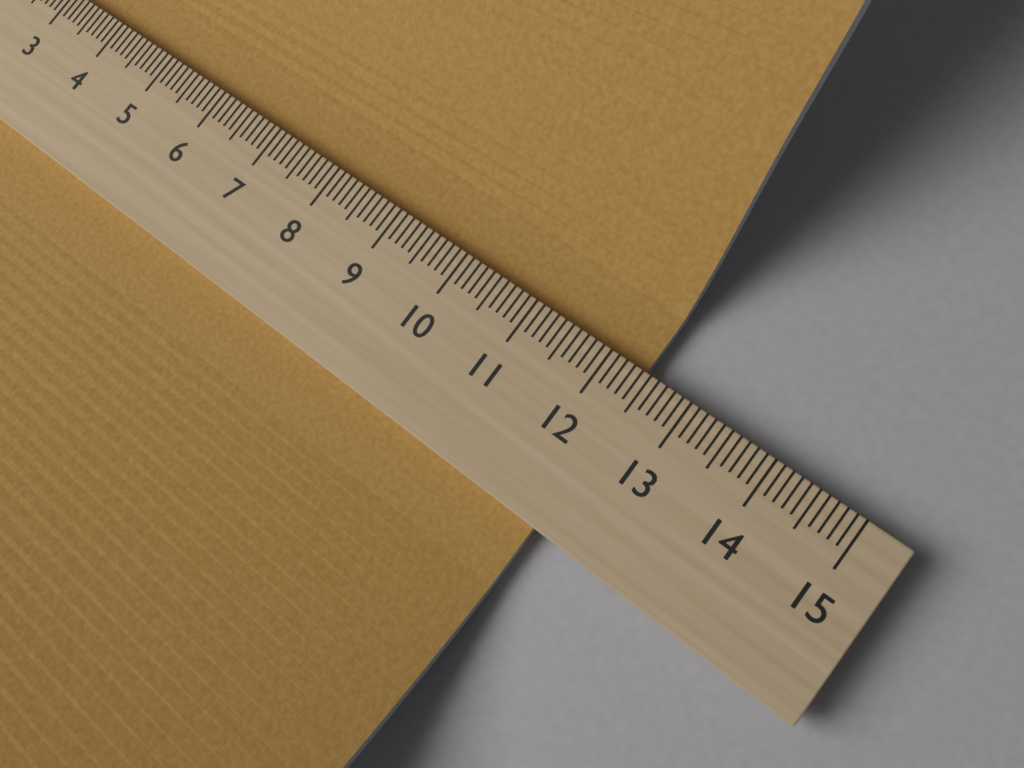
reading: 12.4 (no unit)
